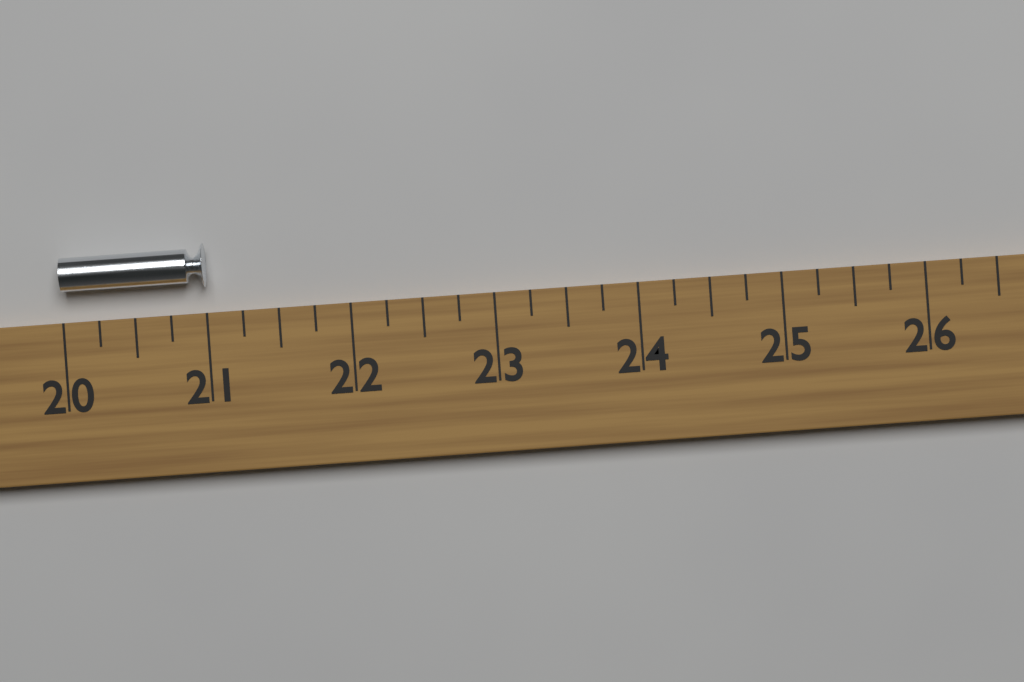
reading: 21.00 (no unit)
